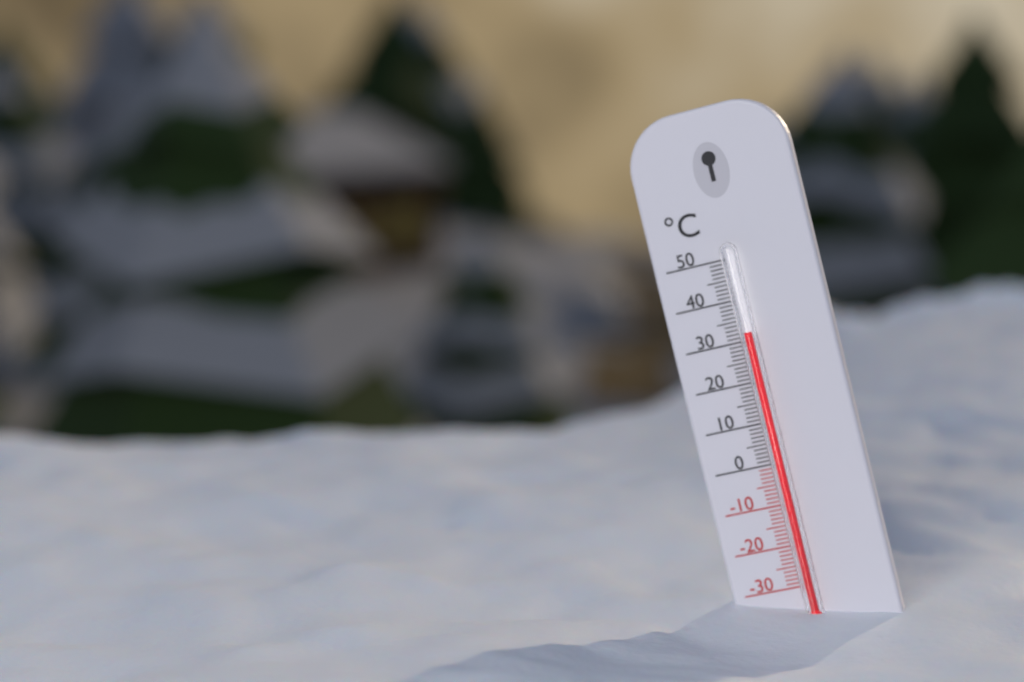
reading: 32 °C
